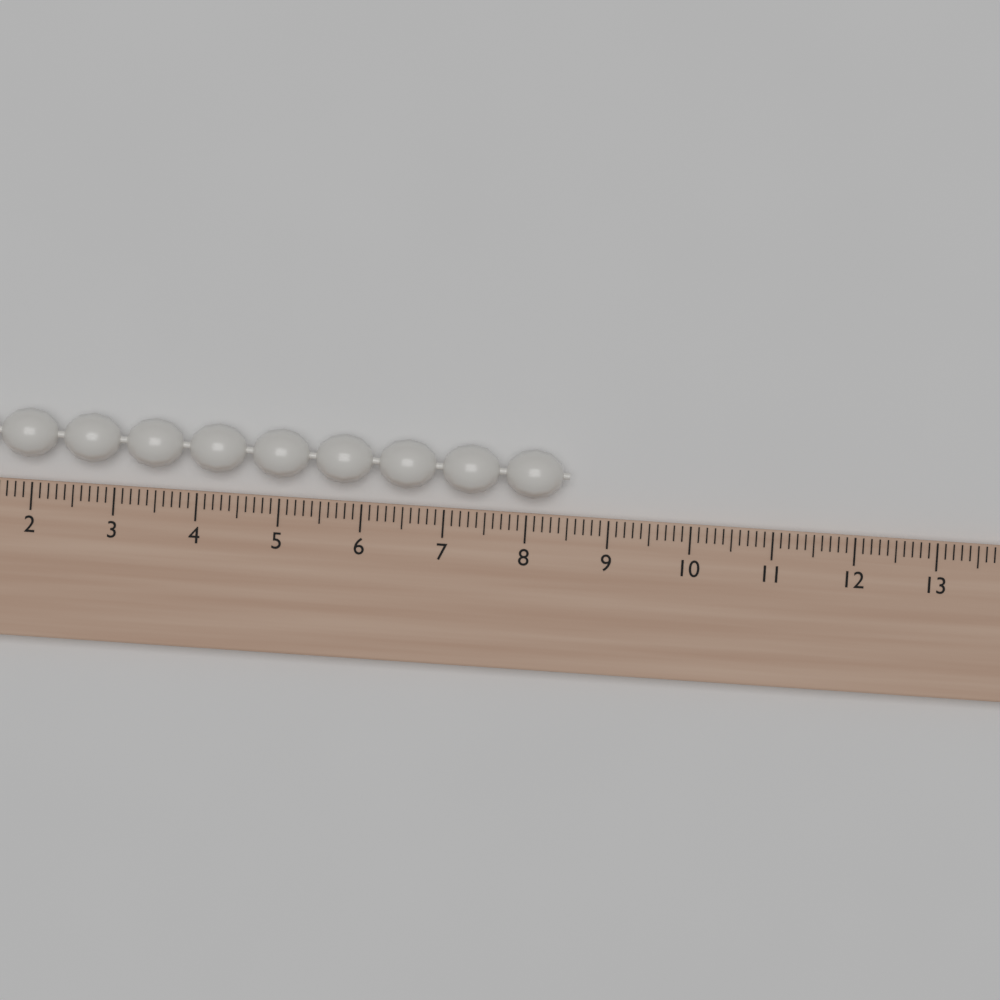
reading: 8.5 (no unit)
